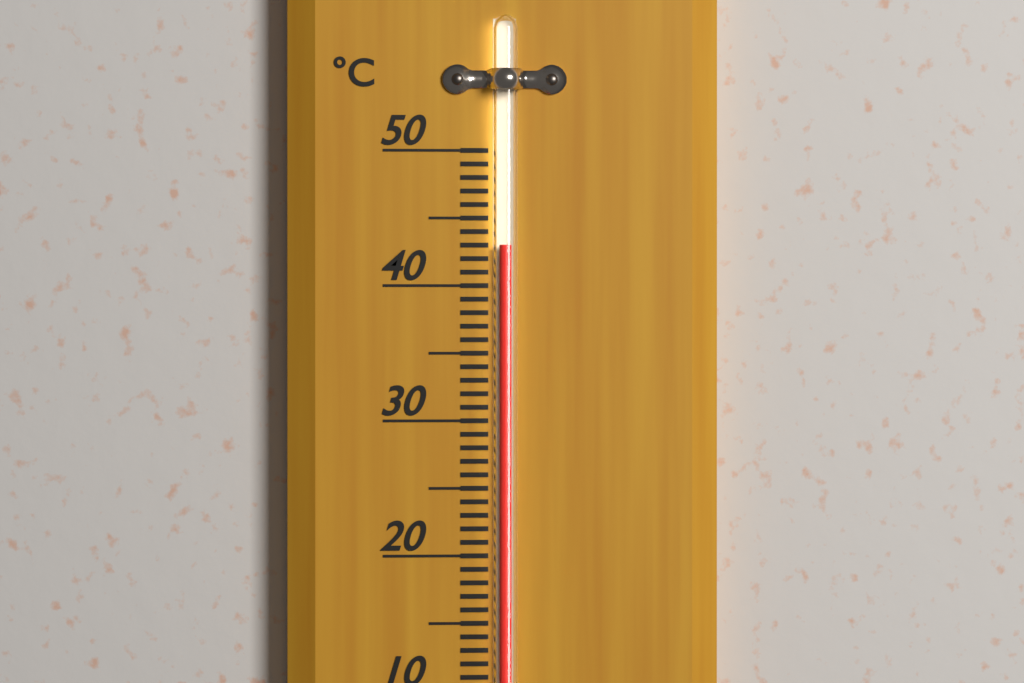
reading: 43 °C
